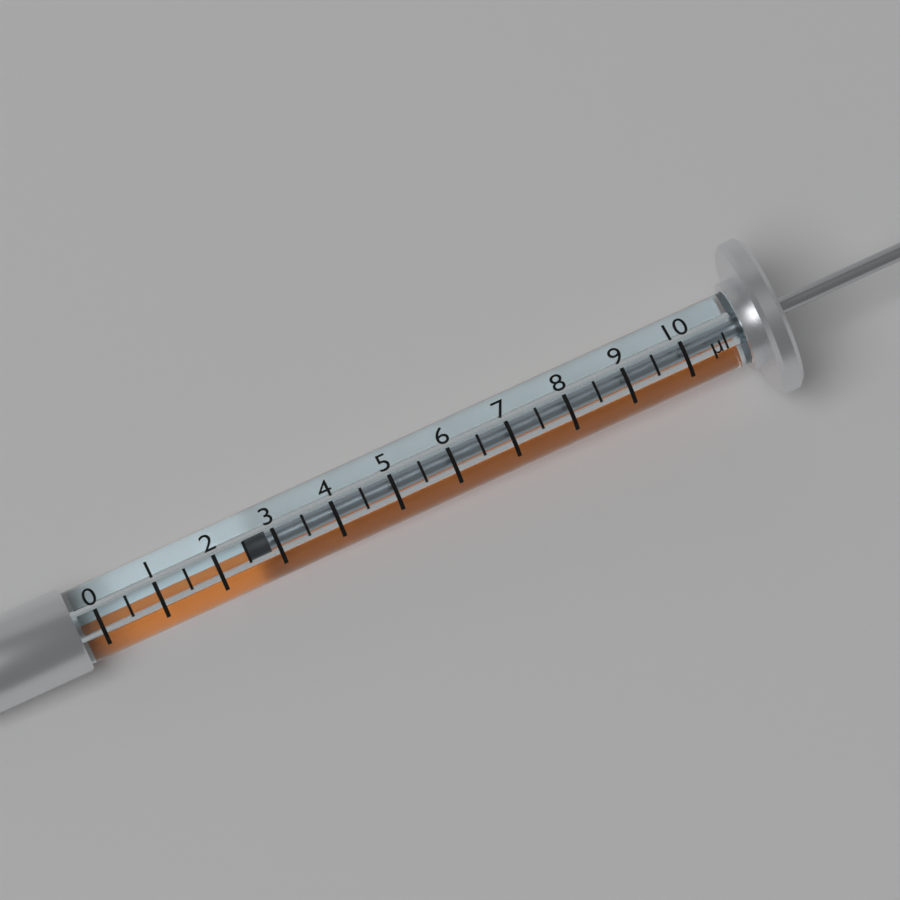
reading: 2.5 µl
